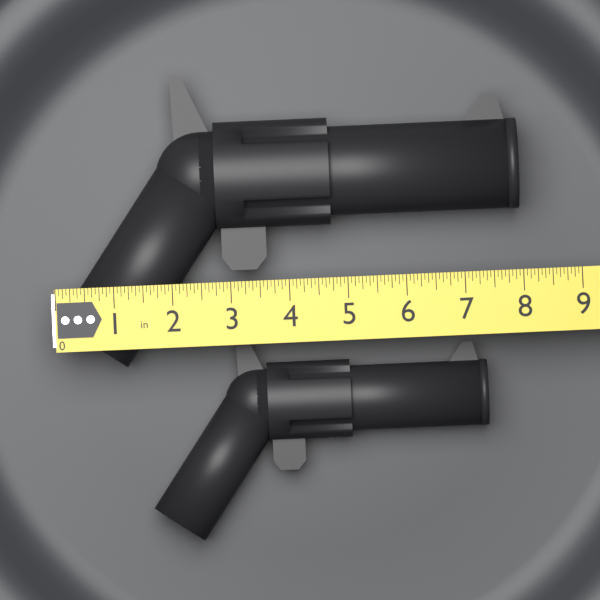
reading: 8.0000 in
